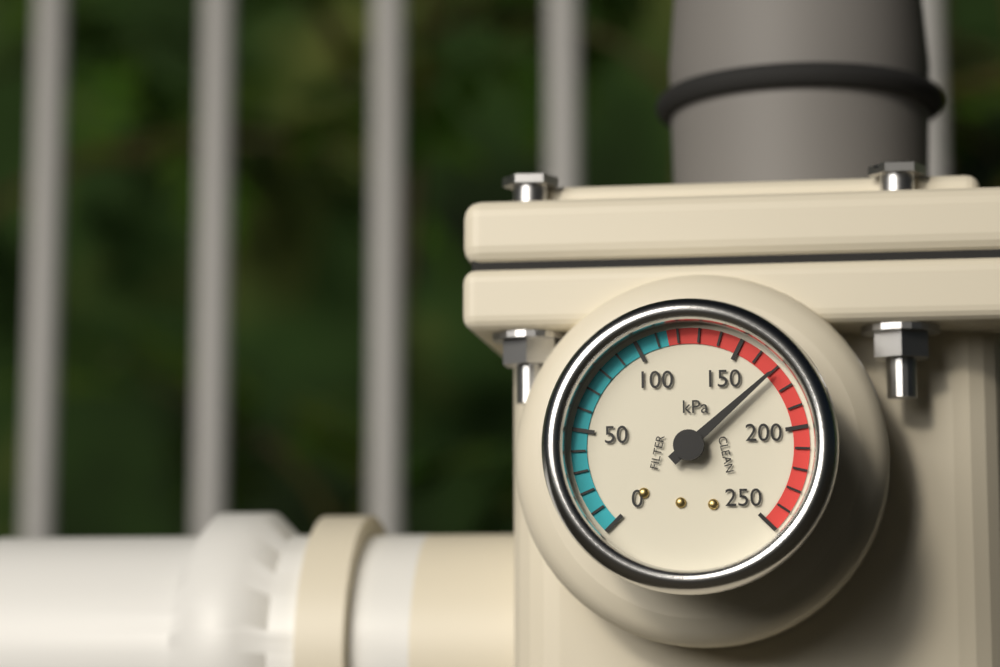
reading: 170 kPa
